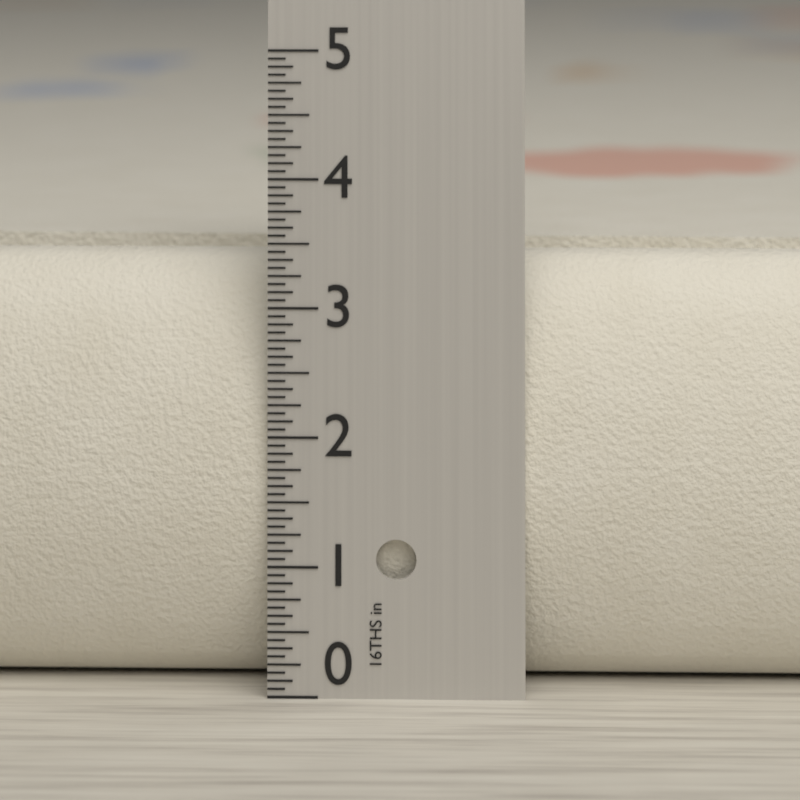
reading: 3.3750 in
